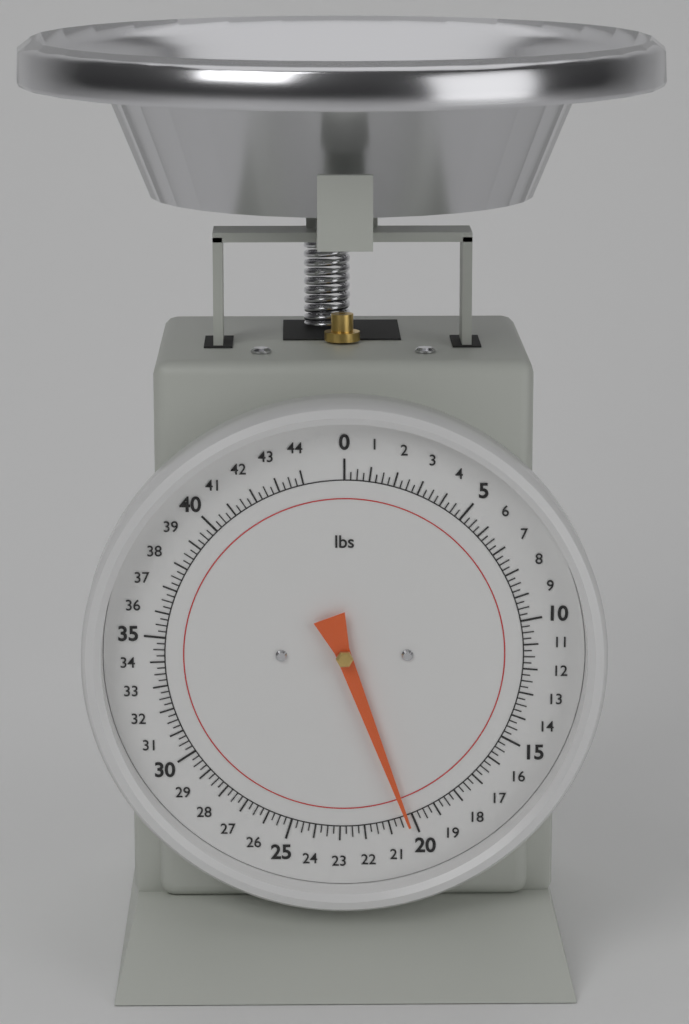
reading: 20.25 lbs
